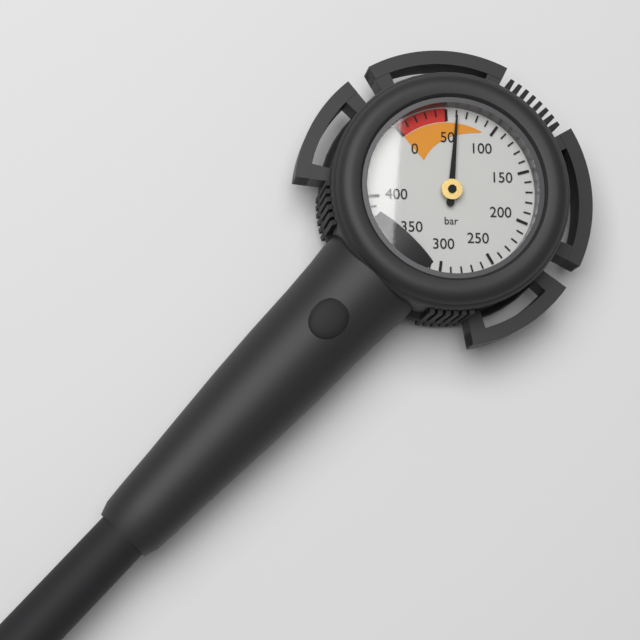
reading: 60 bar
